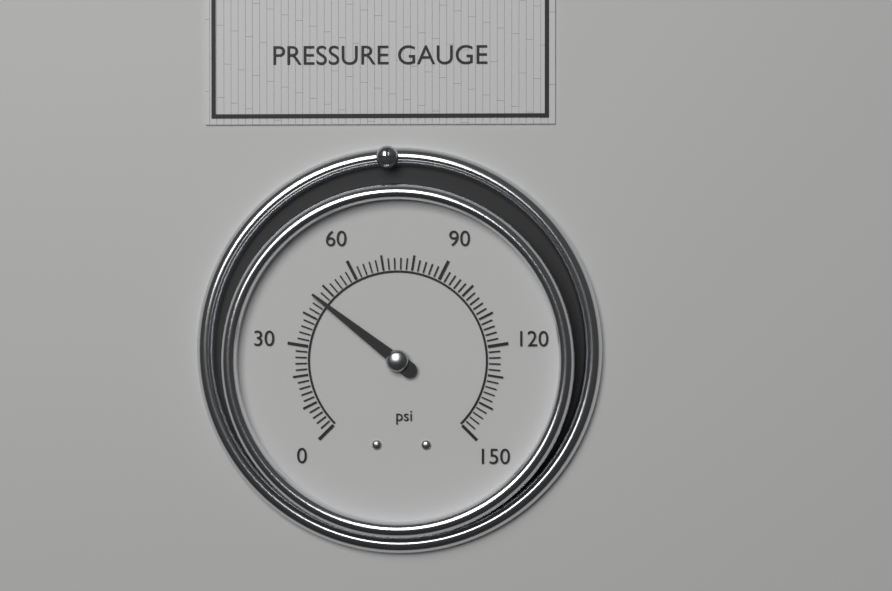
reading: 46 psi
